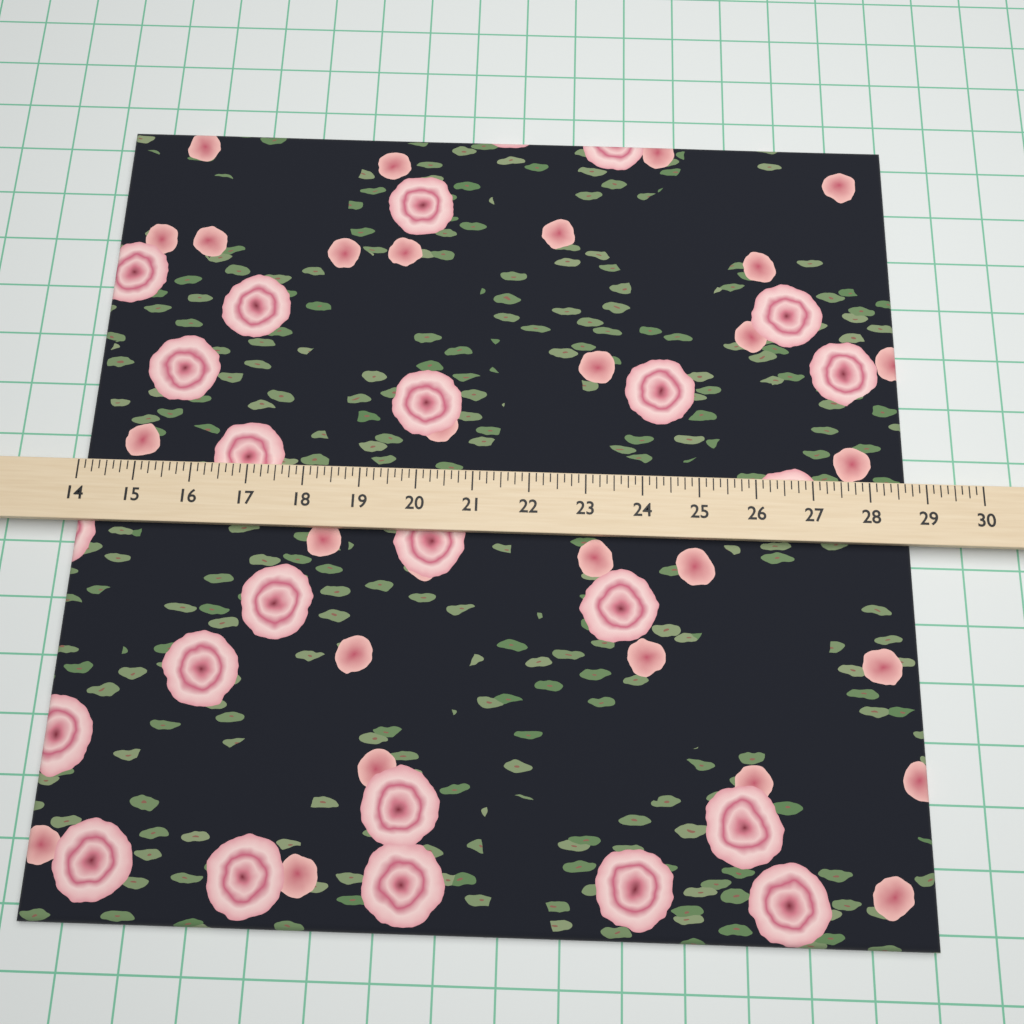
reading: 28.750 (no unit)
